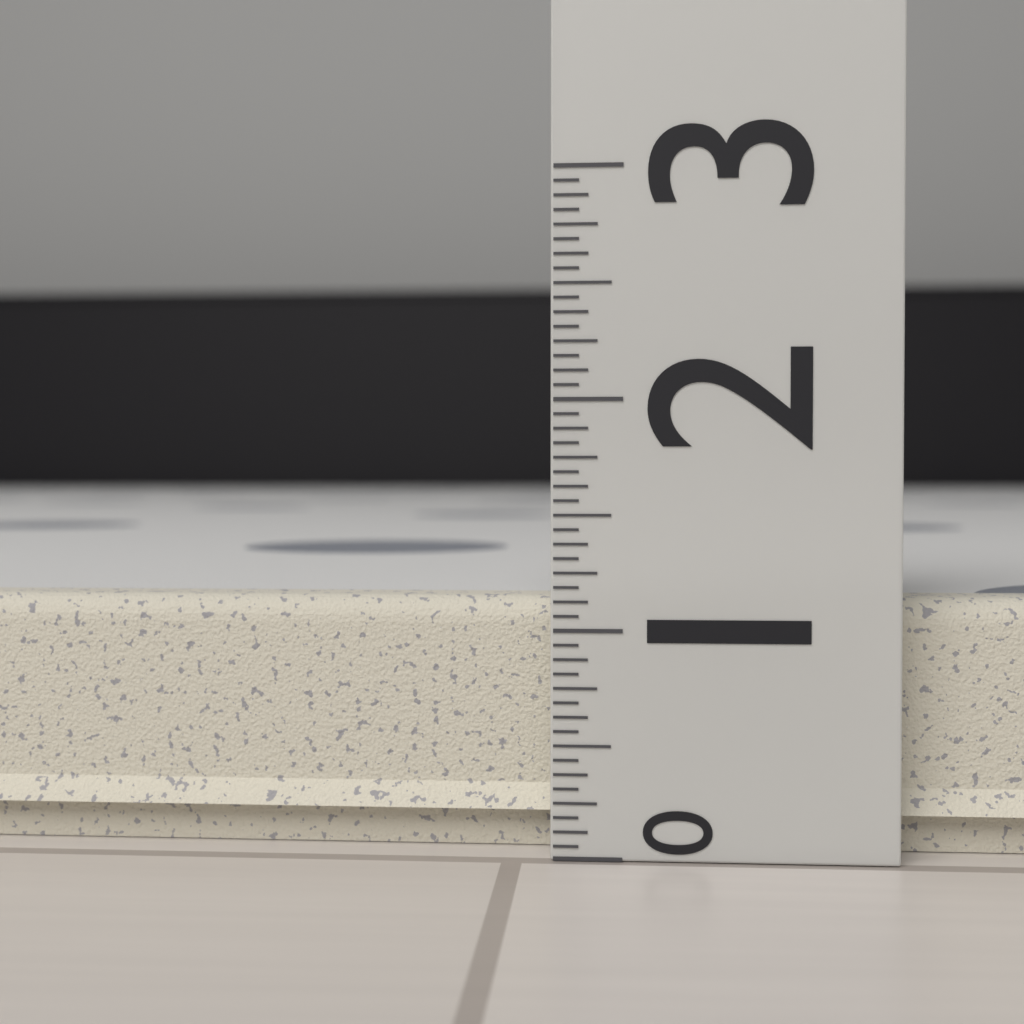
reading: 1.1250 (no unit)
